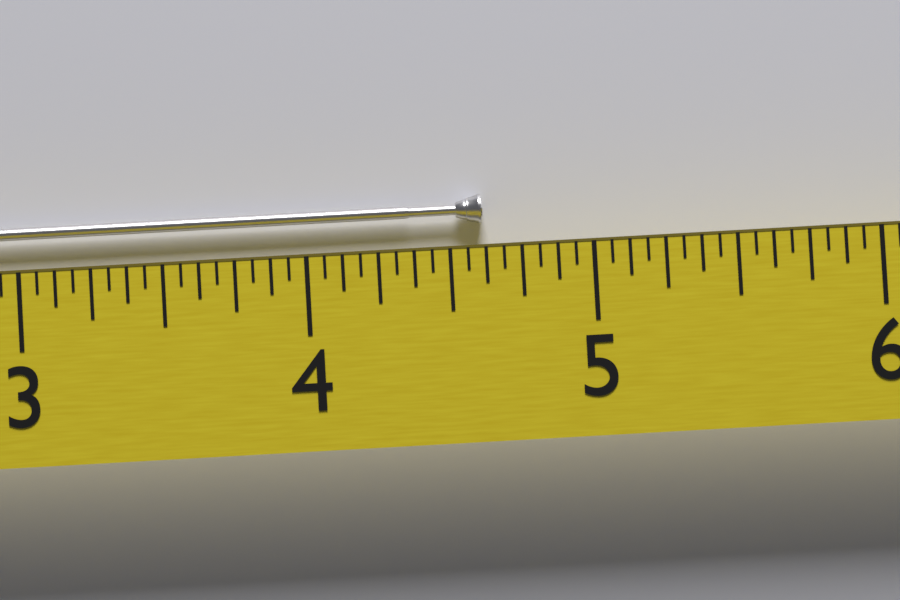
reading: 4.6250 (no unit)
